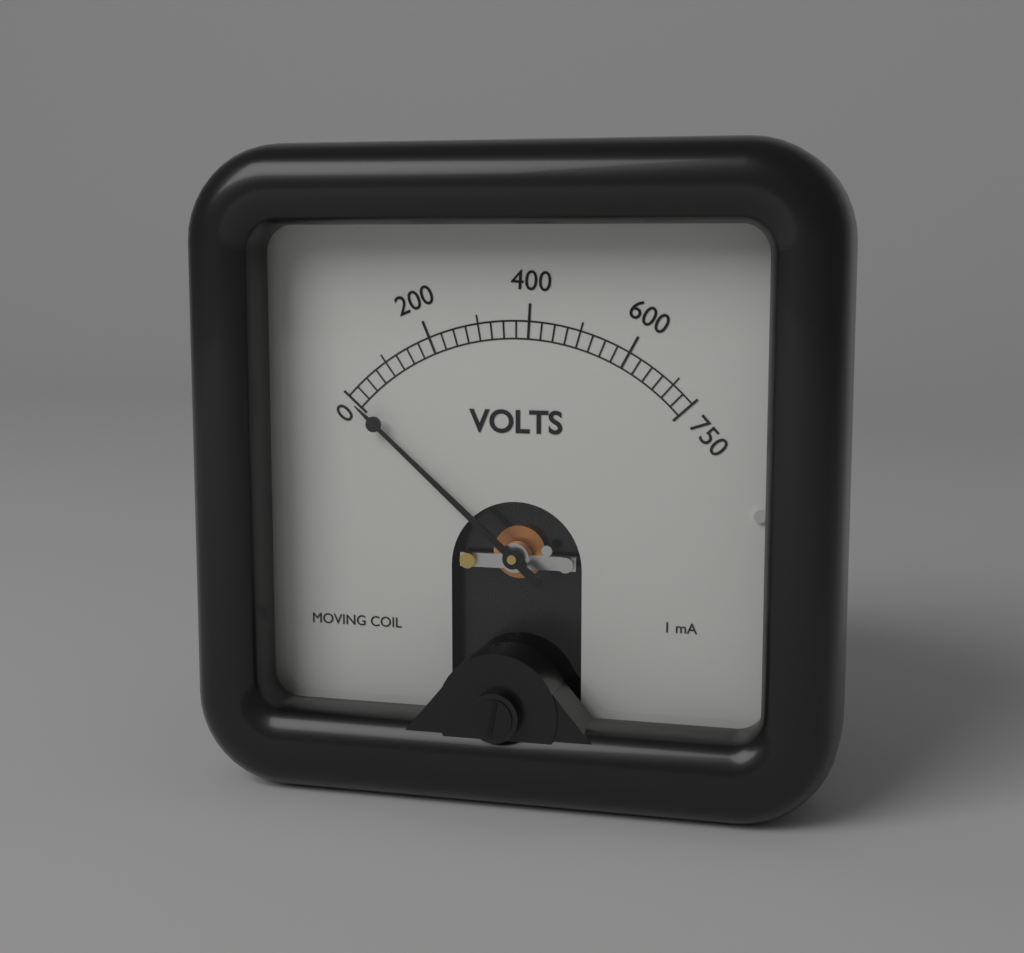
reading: 0 V
